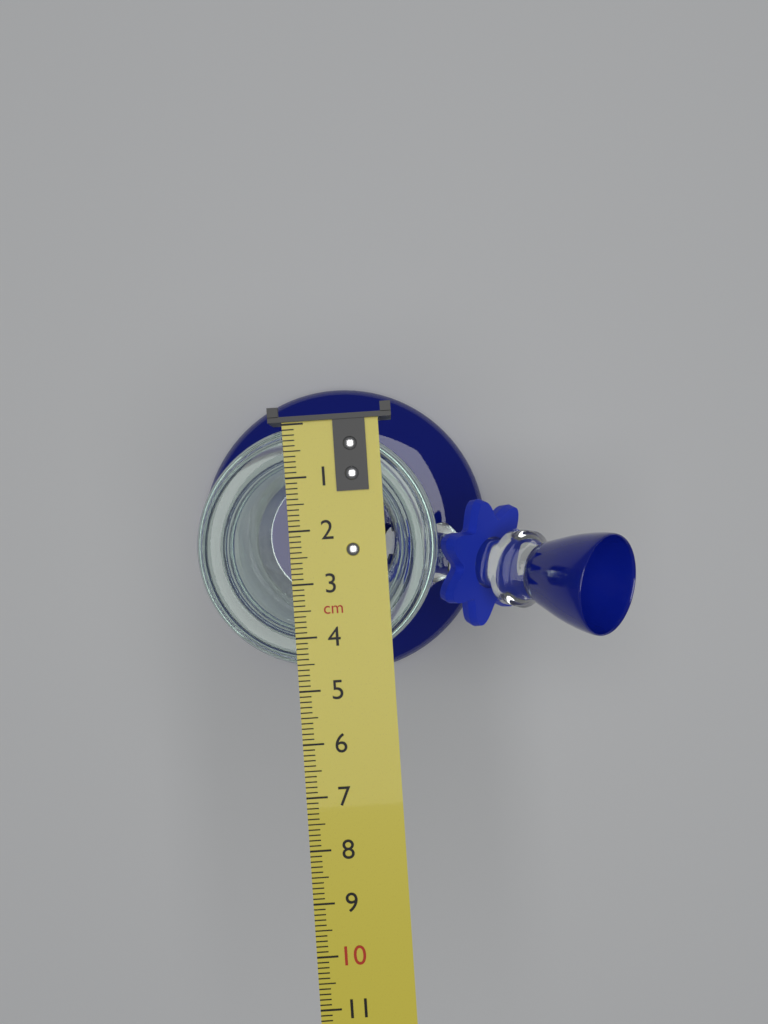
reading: 4.6 cm
